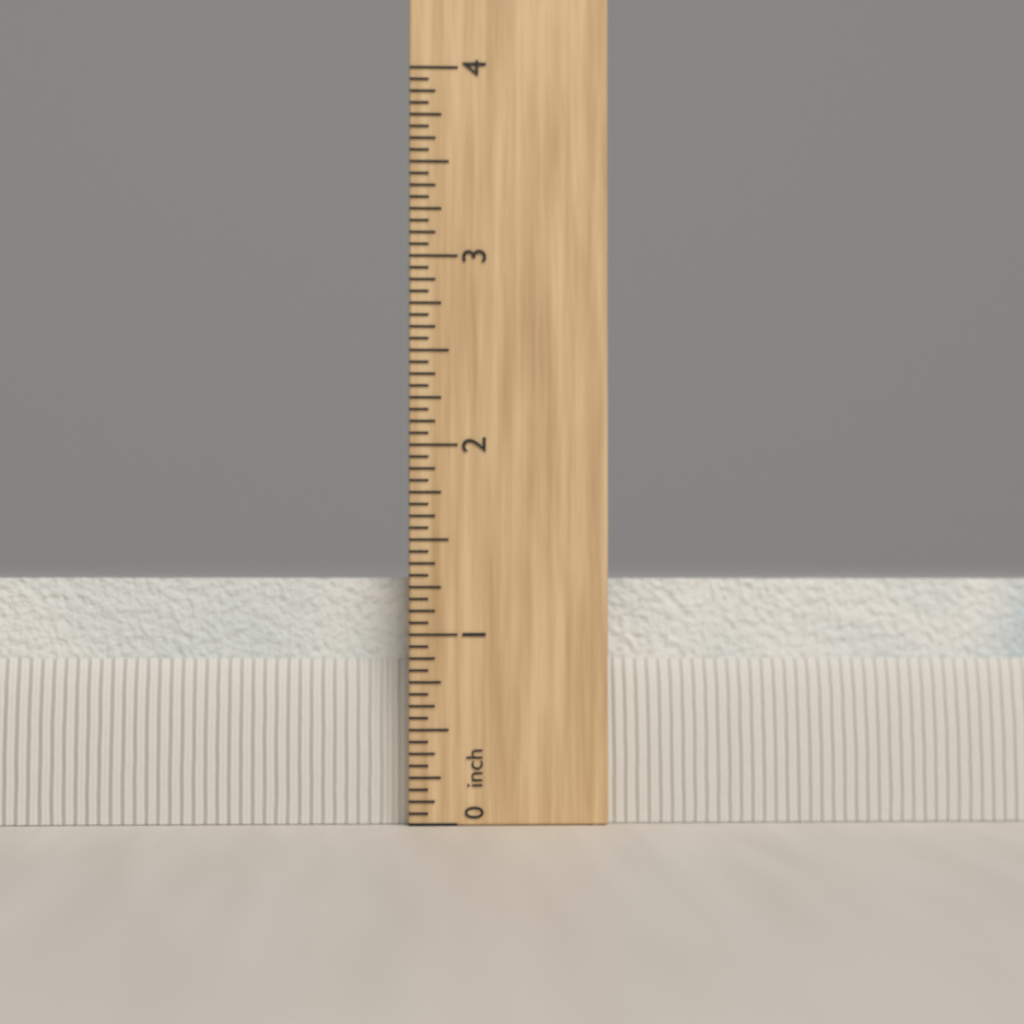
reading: 1.3125 in
